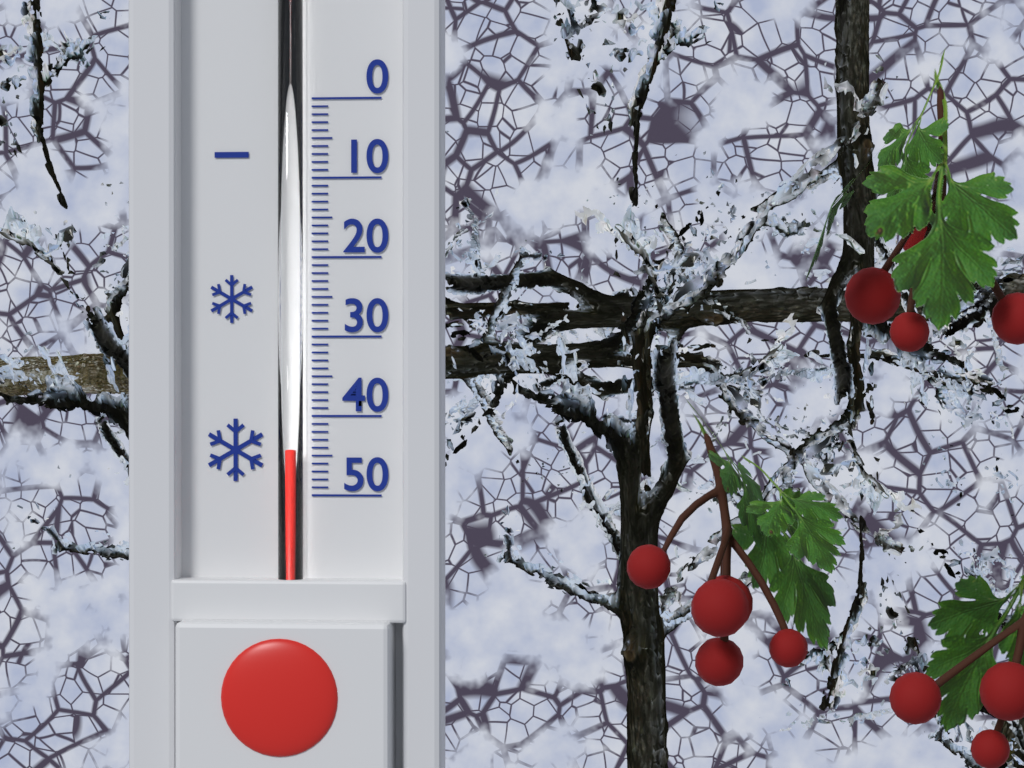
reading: 44 (no unit)
